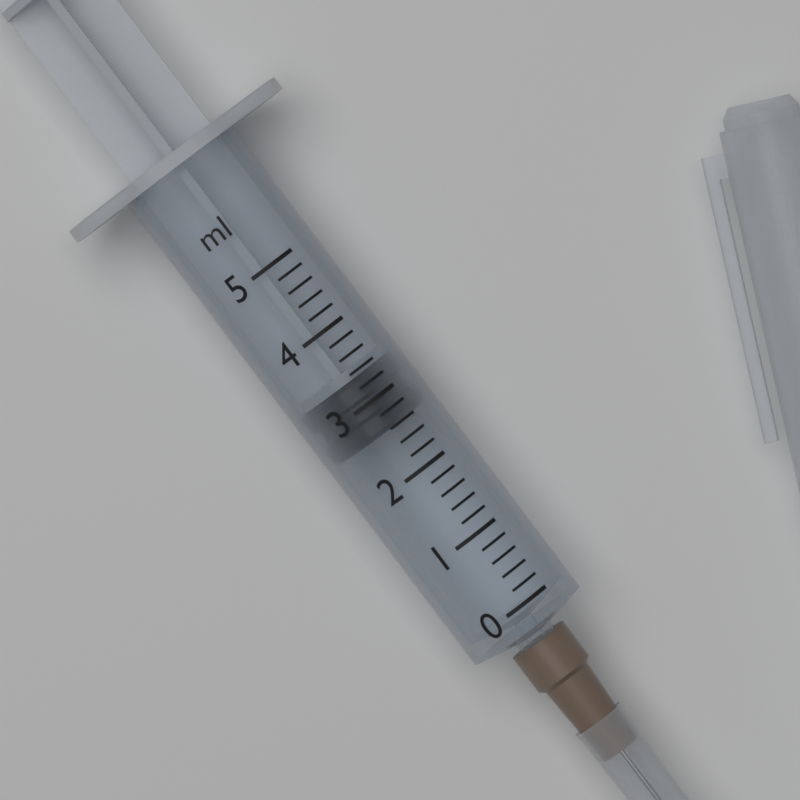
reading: 2.6 ml
